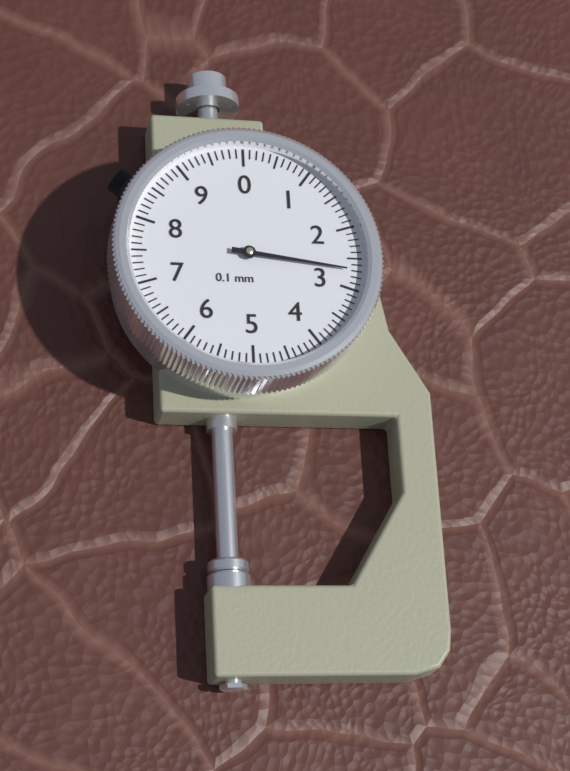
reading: 2.7 mm
